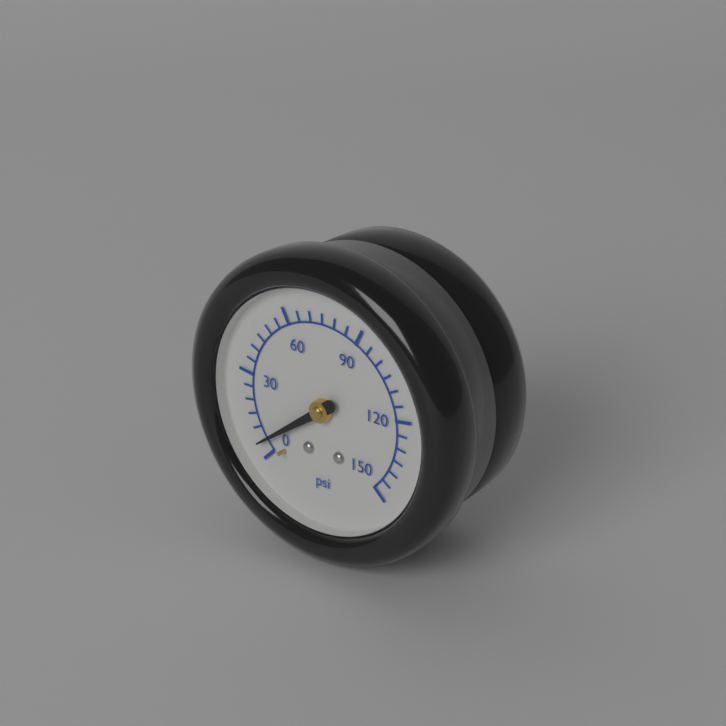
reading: 5 psi
